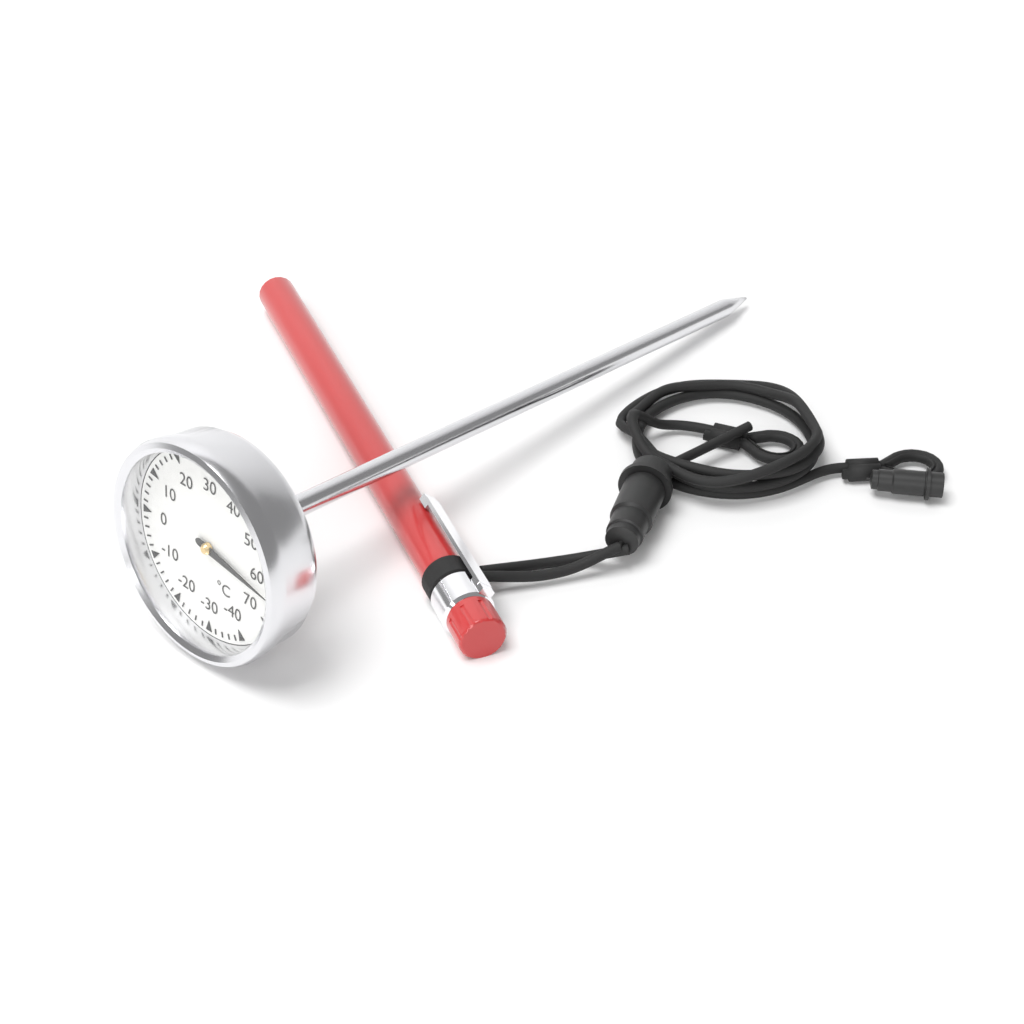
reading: 64 °C
